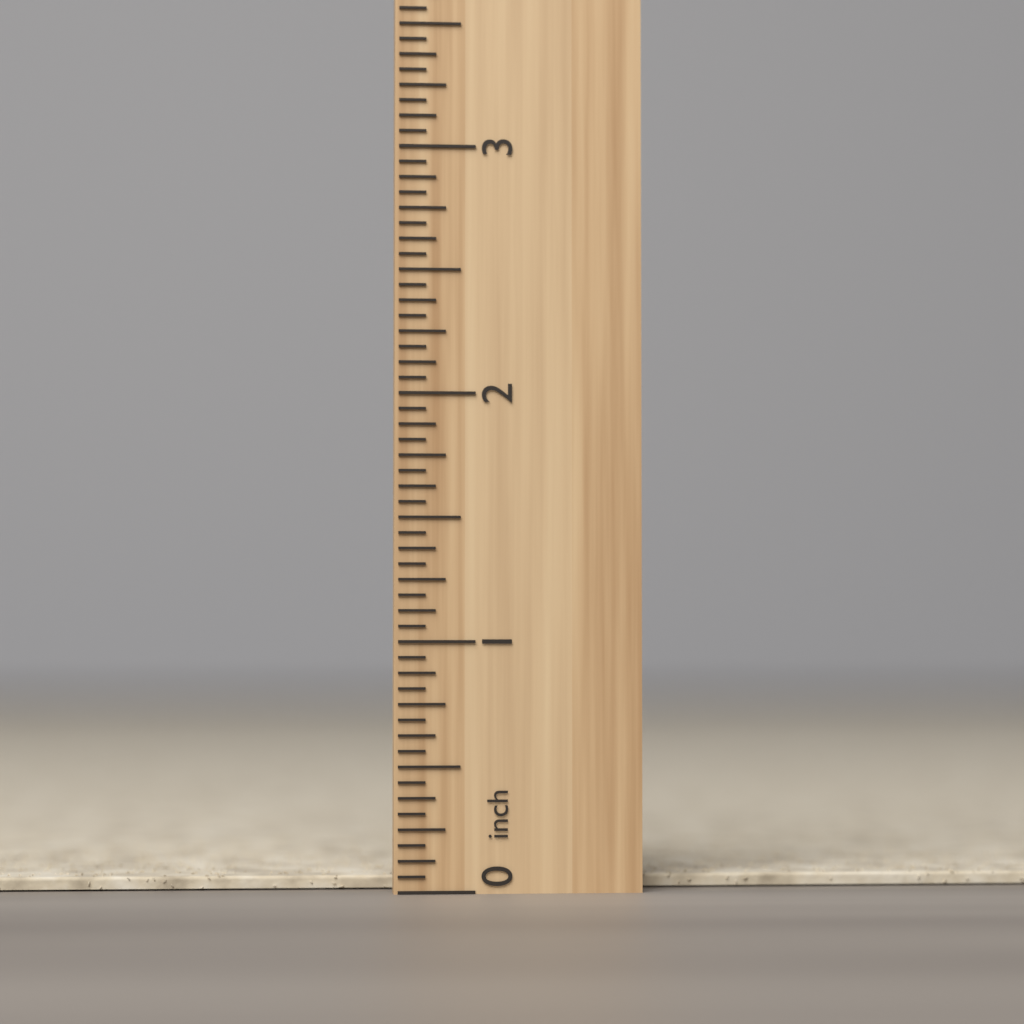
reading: 0.0625 inch
